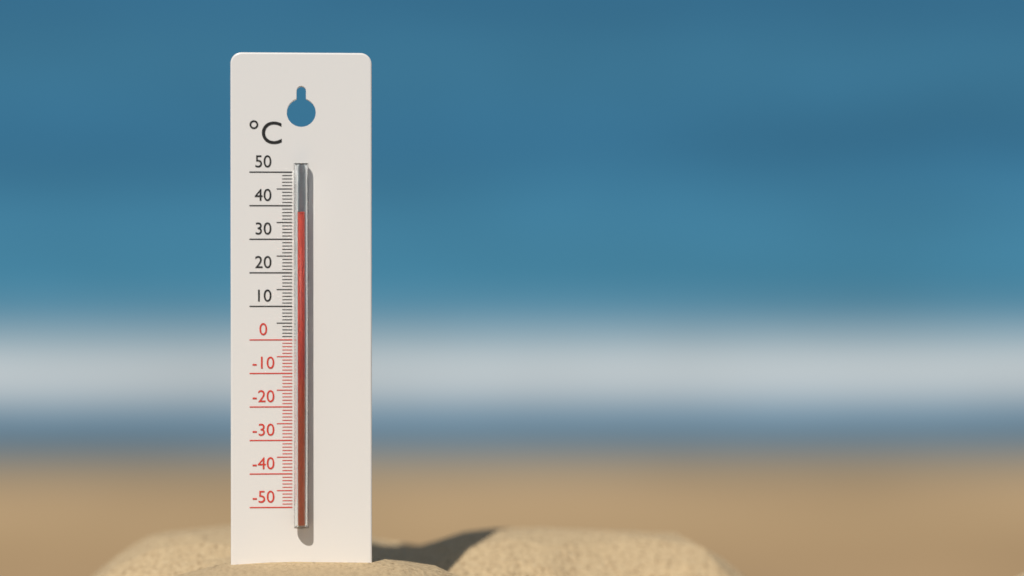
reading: 38 °C
